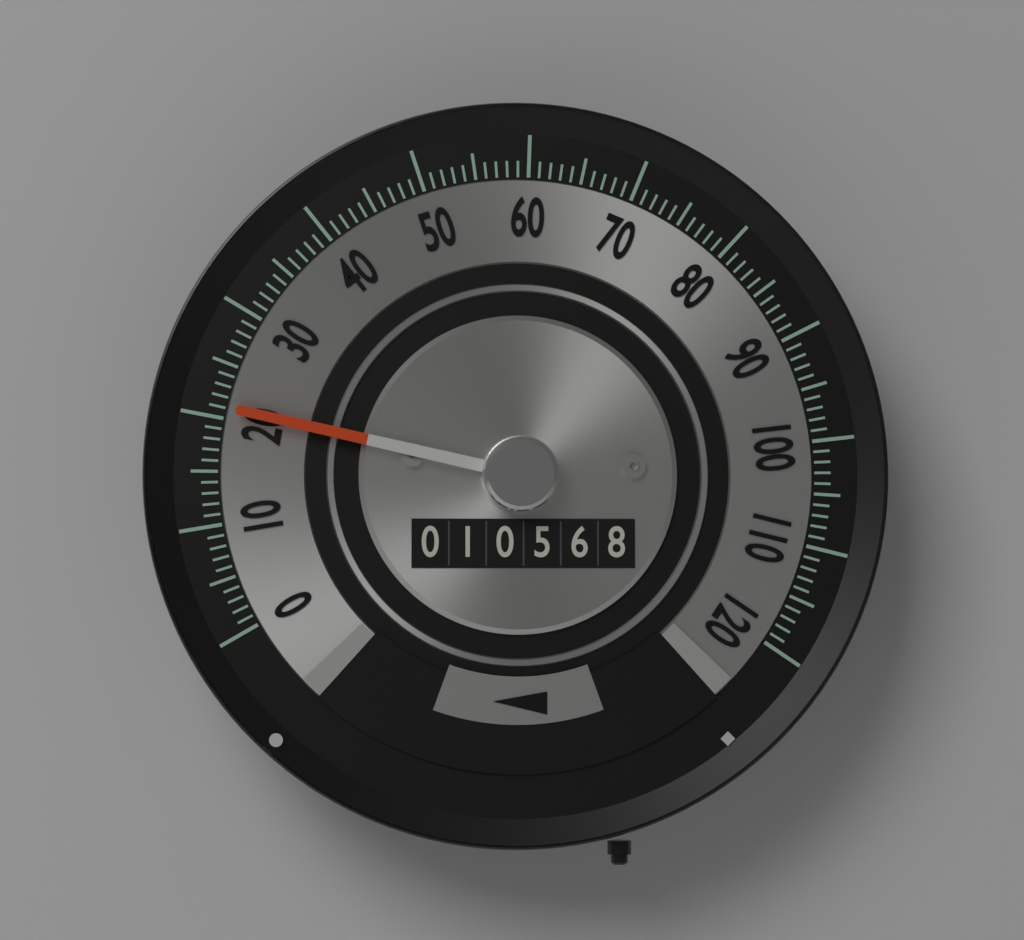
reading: 21 (no unit)
